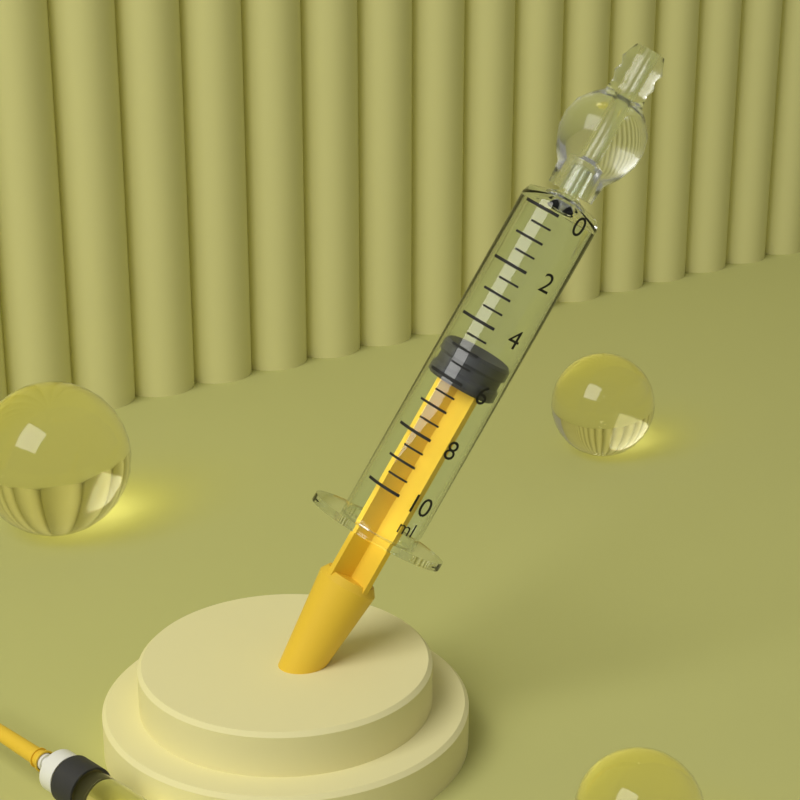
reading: 5.0 ml
